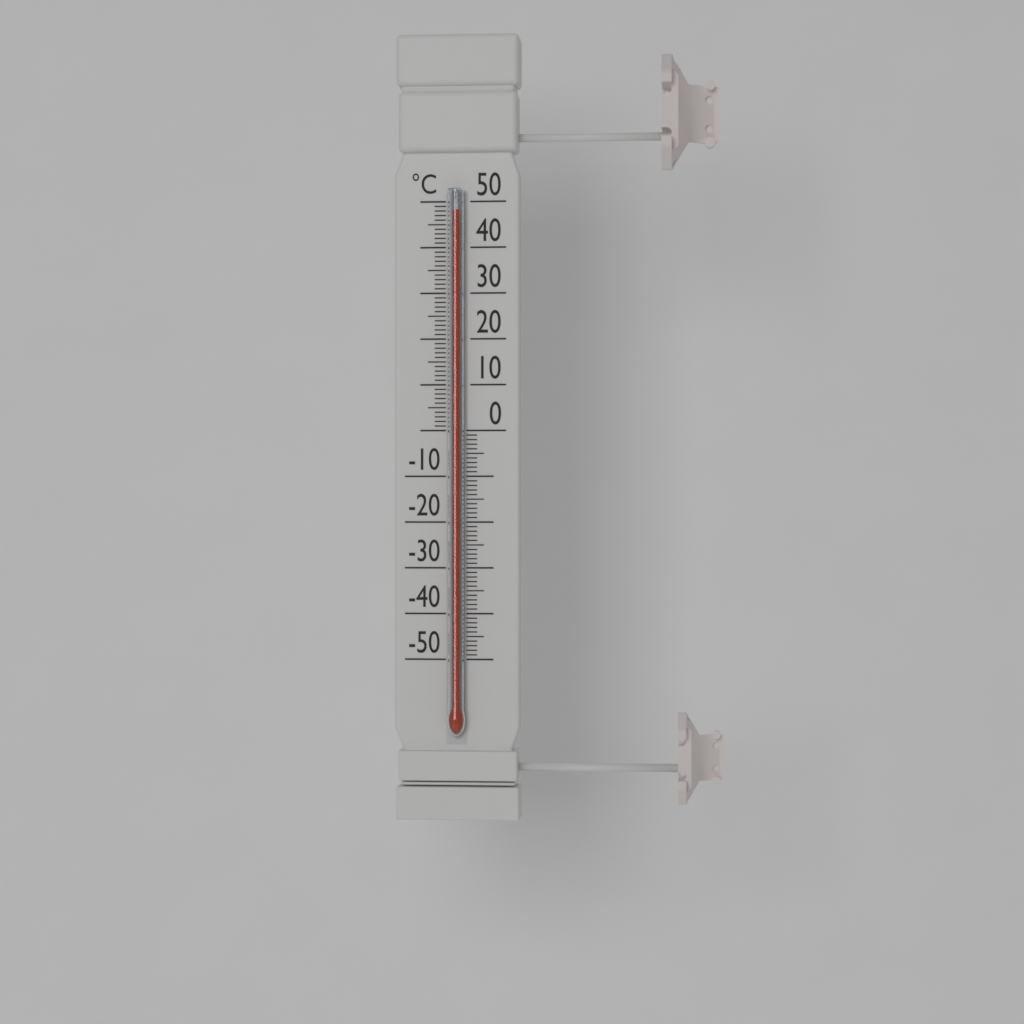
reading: 48 °C
